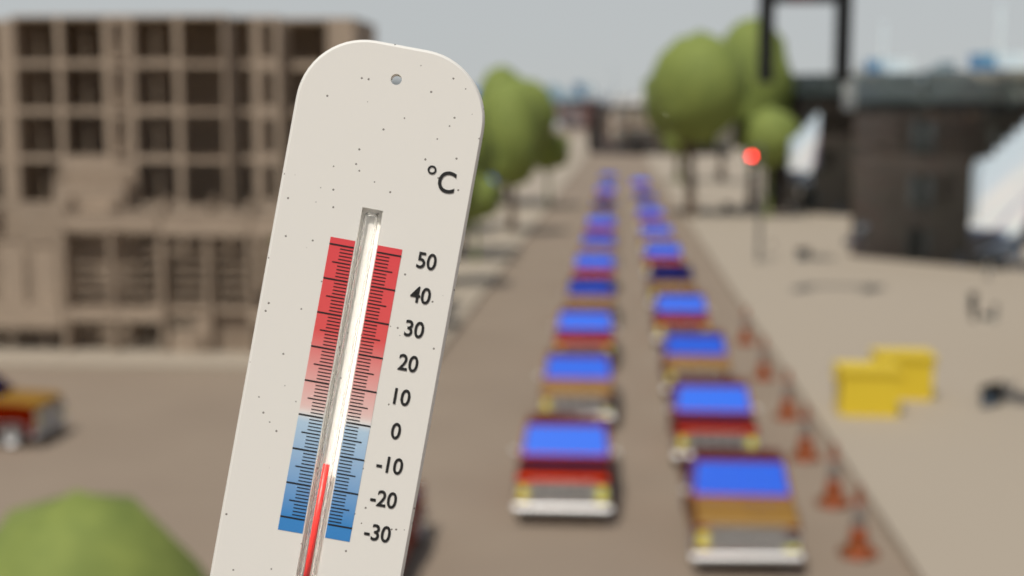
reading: -13 °C
